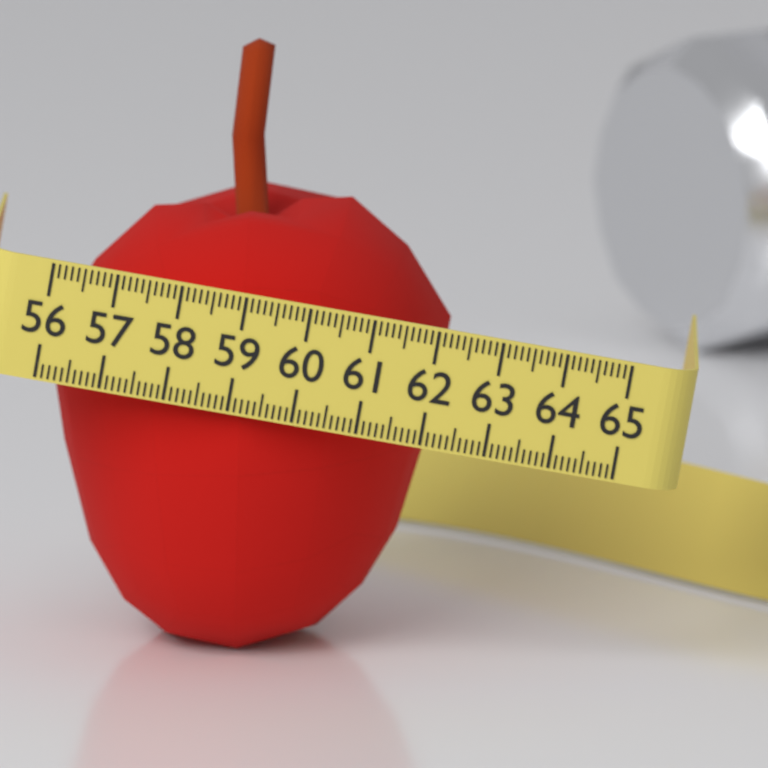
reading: 62.2 (no unit)
